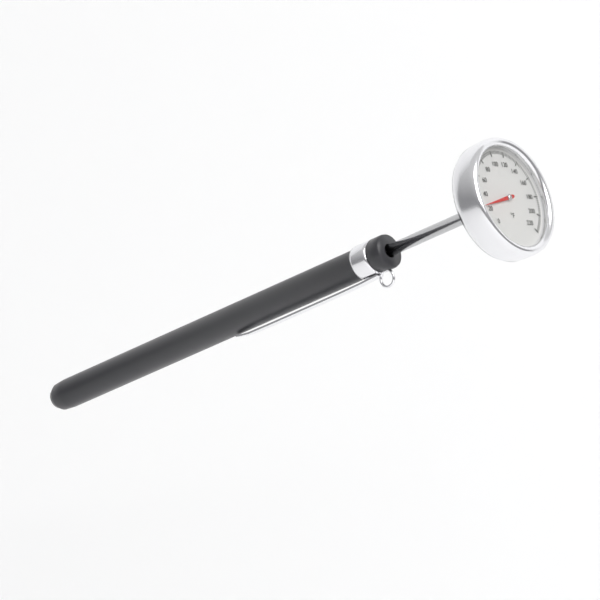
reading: 26 °F
